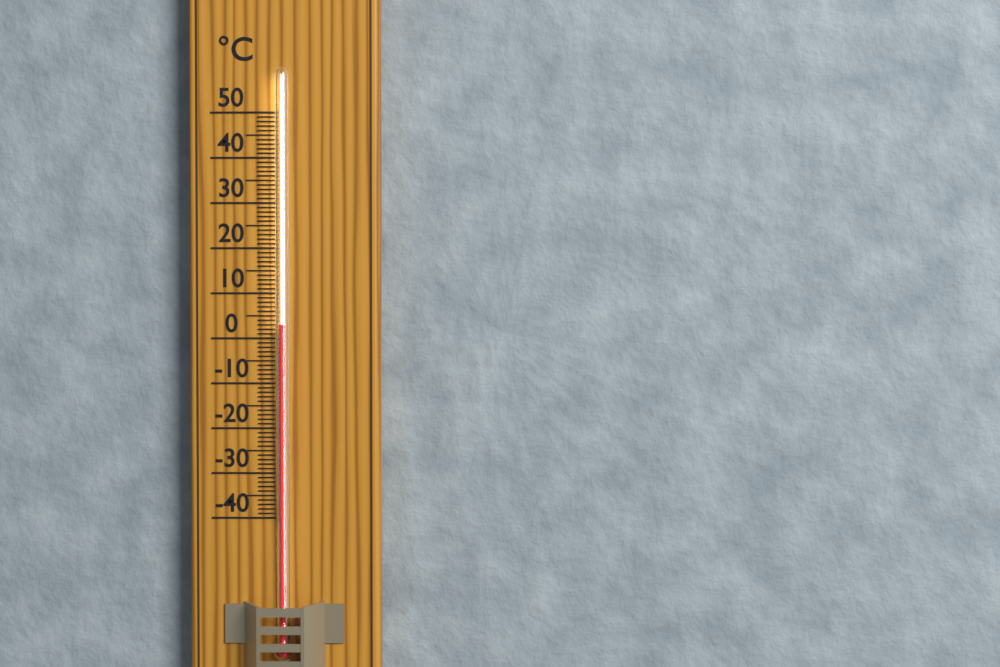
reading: 3 °C
